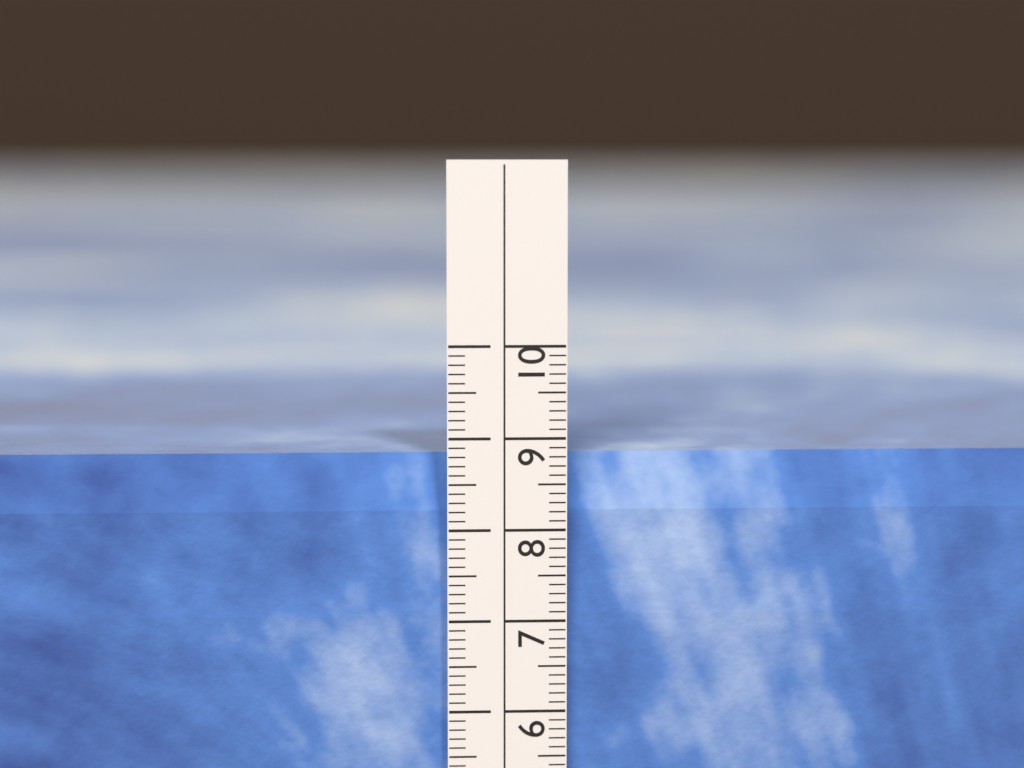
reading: 8.8 cm
